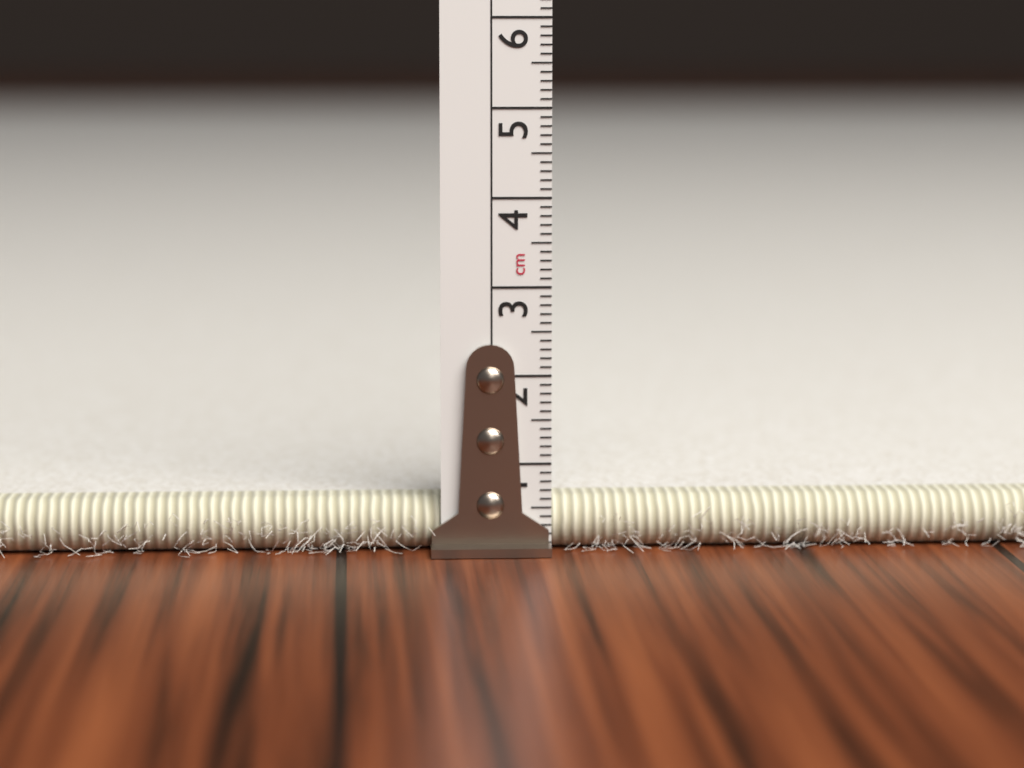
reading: 0.6 cm
